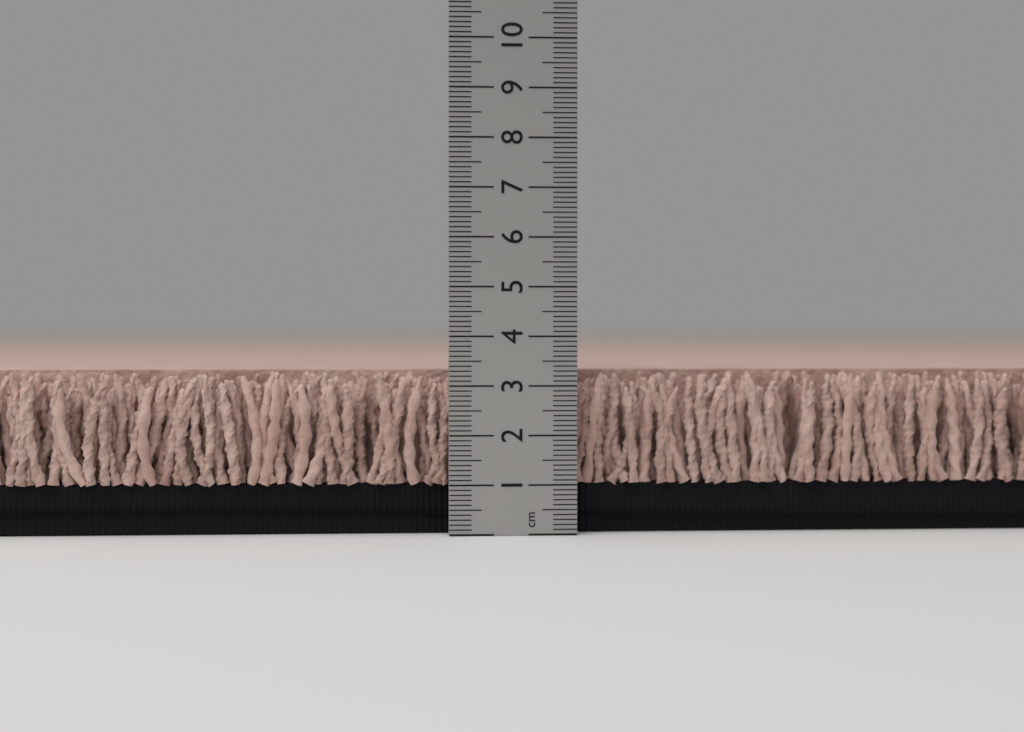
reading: 3.3 cm
